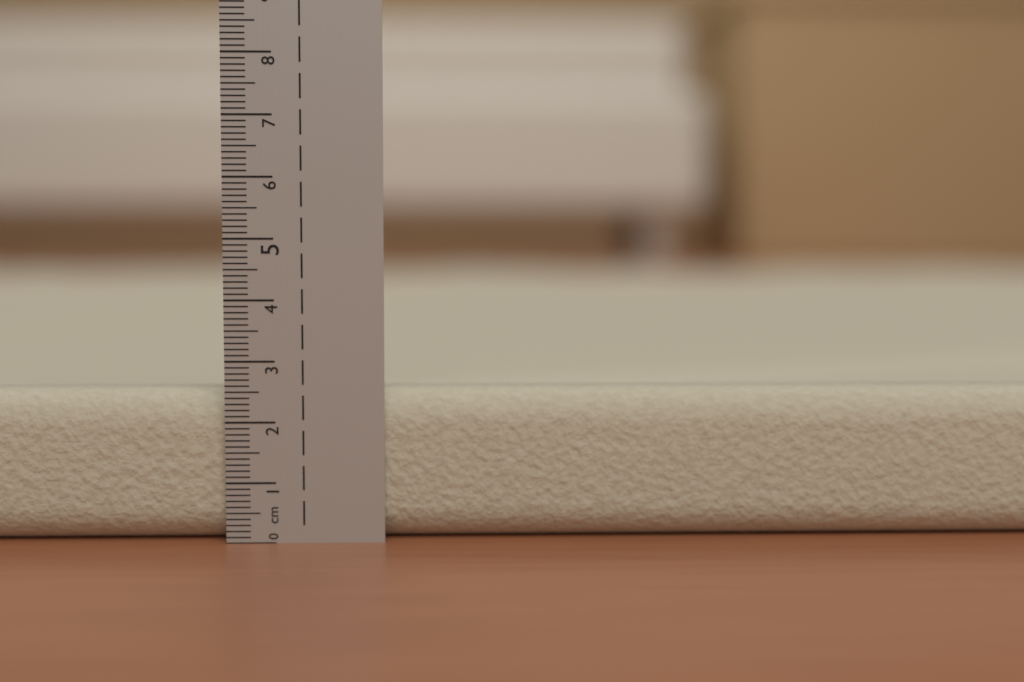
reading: 2.5 cm
